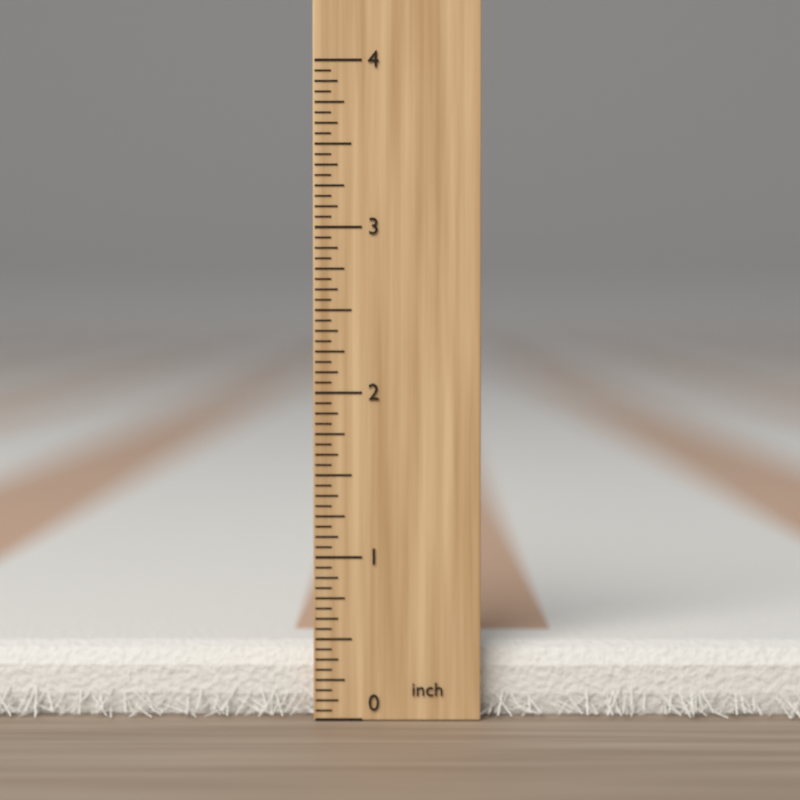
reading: 0.4375 inch
